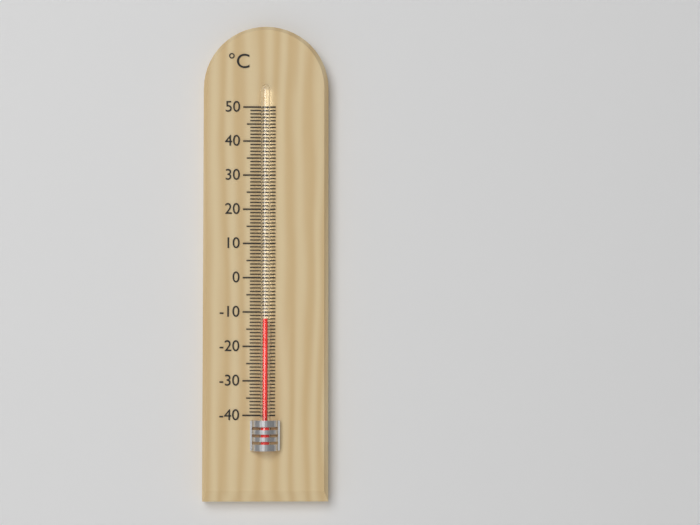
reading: -12 °C
